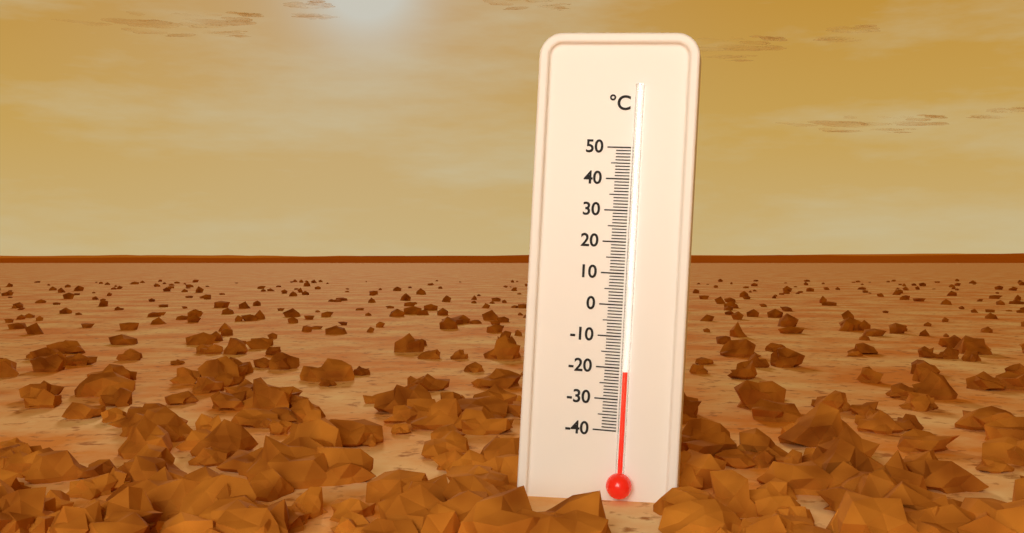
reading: -21 °C
